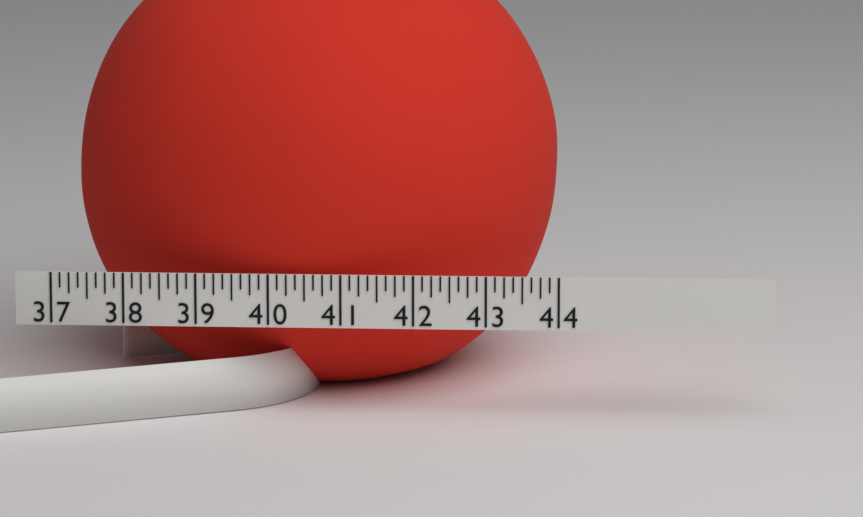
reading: 43.875 (no unit)
